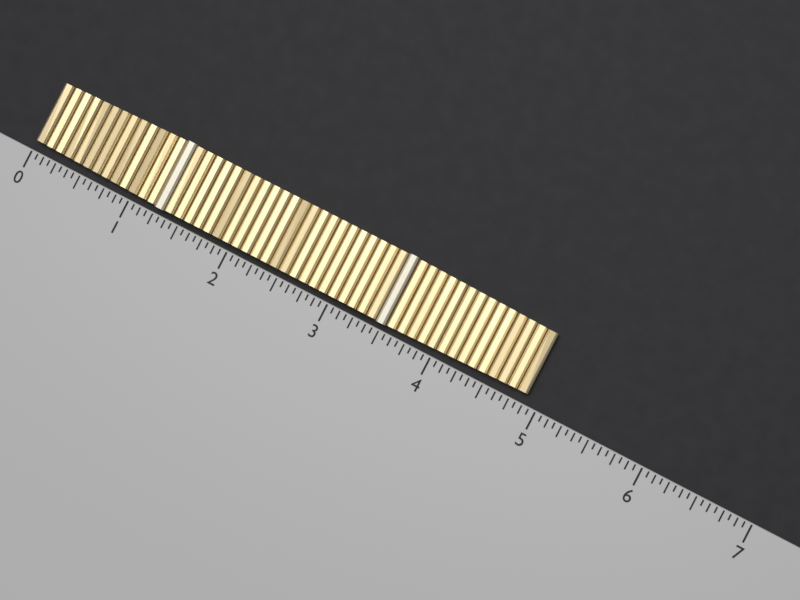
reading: 4.8750 (no unit)
